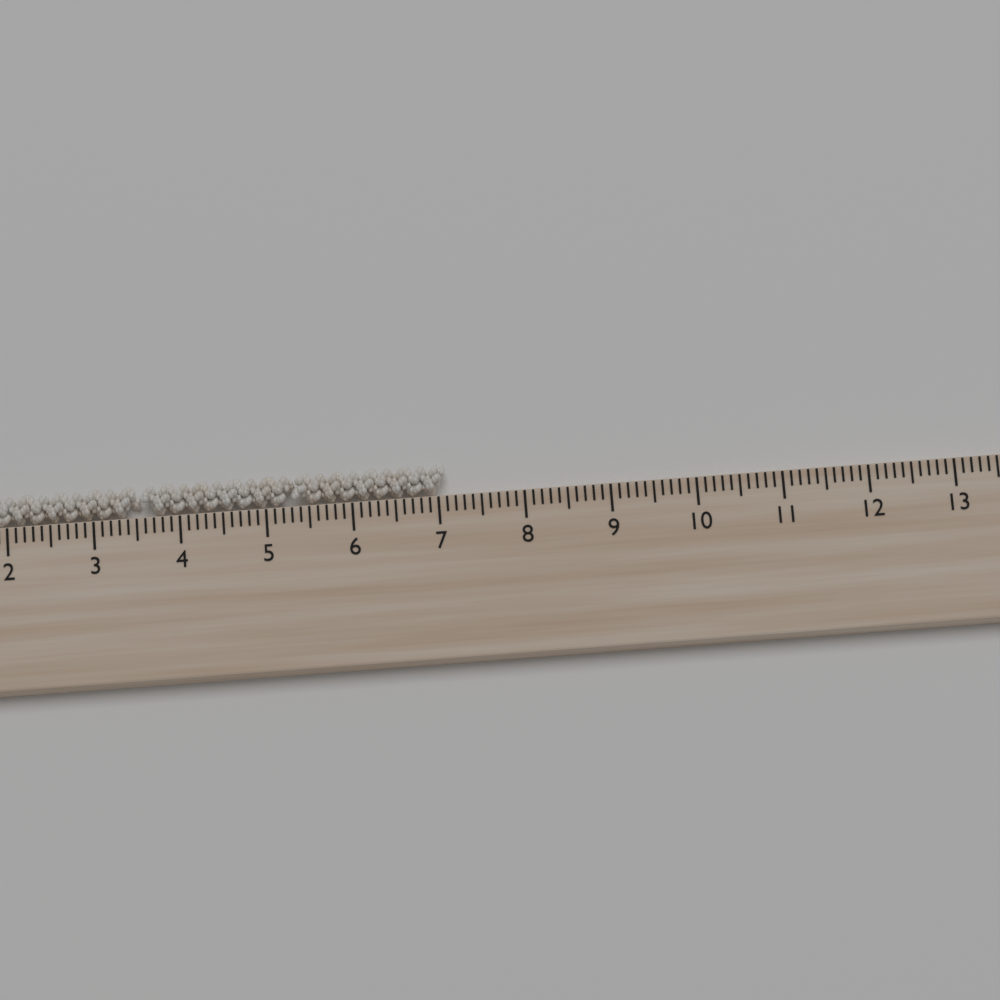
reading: 7.1 cm
